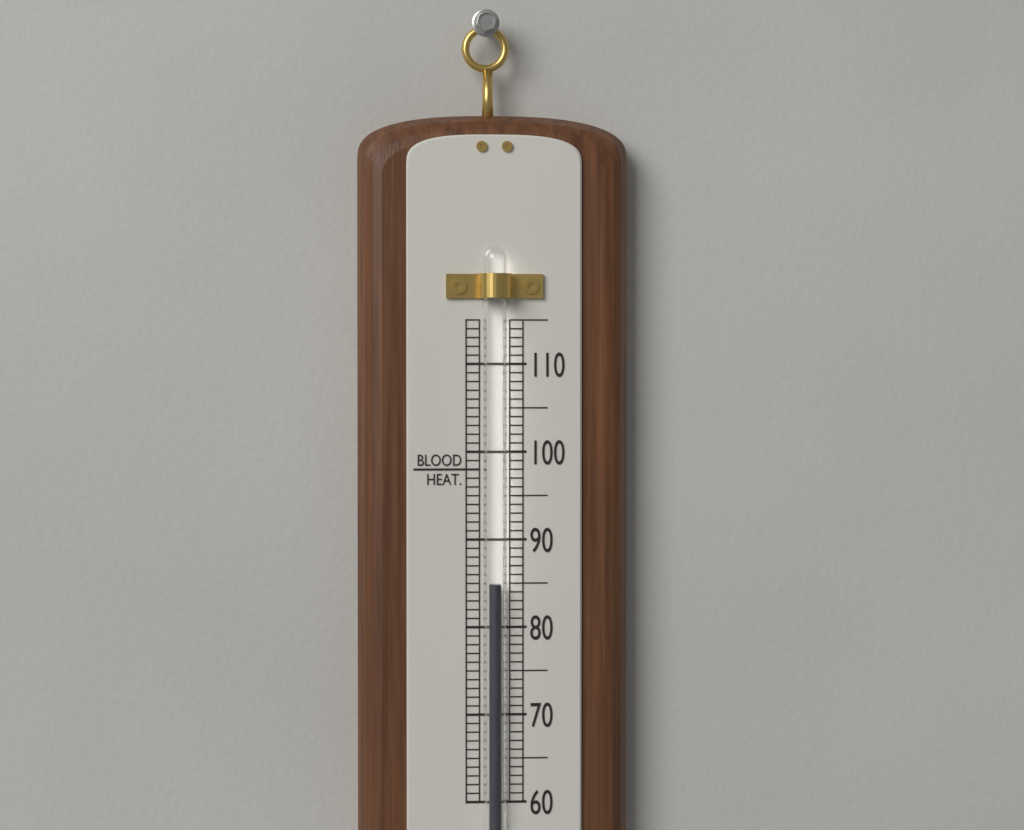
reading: 85 (no unit)
